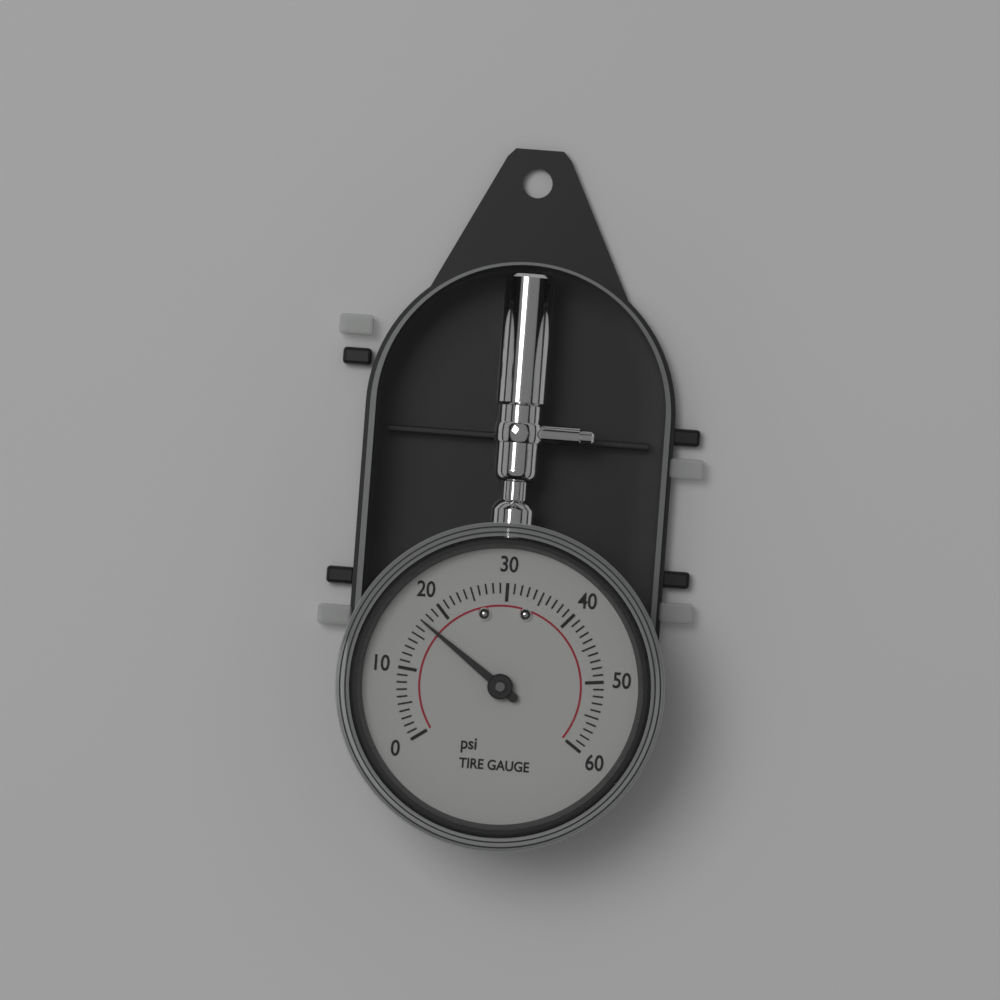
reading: 17 psi
